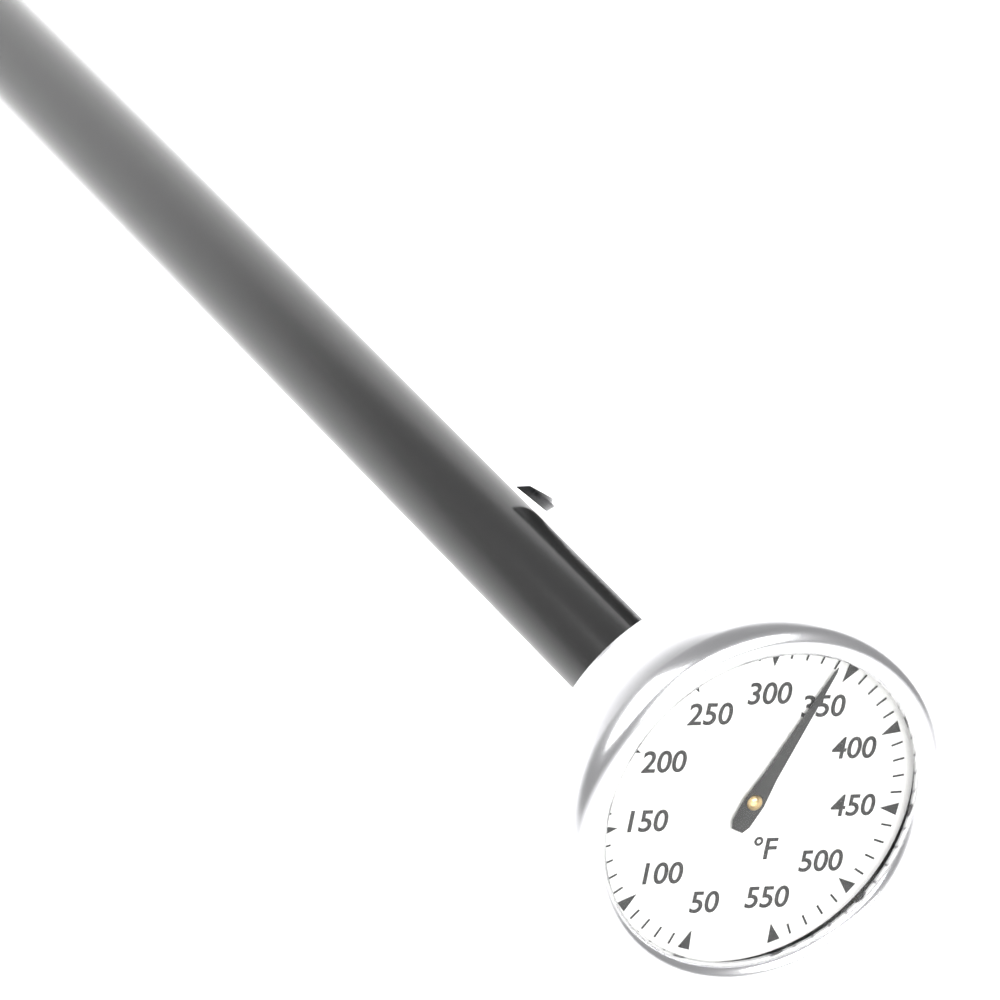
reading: 340 °F
